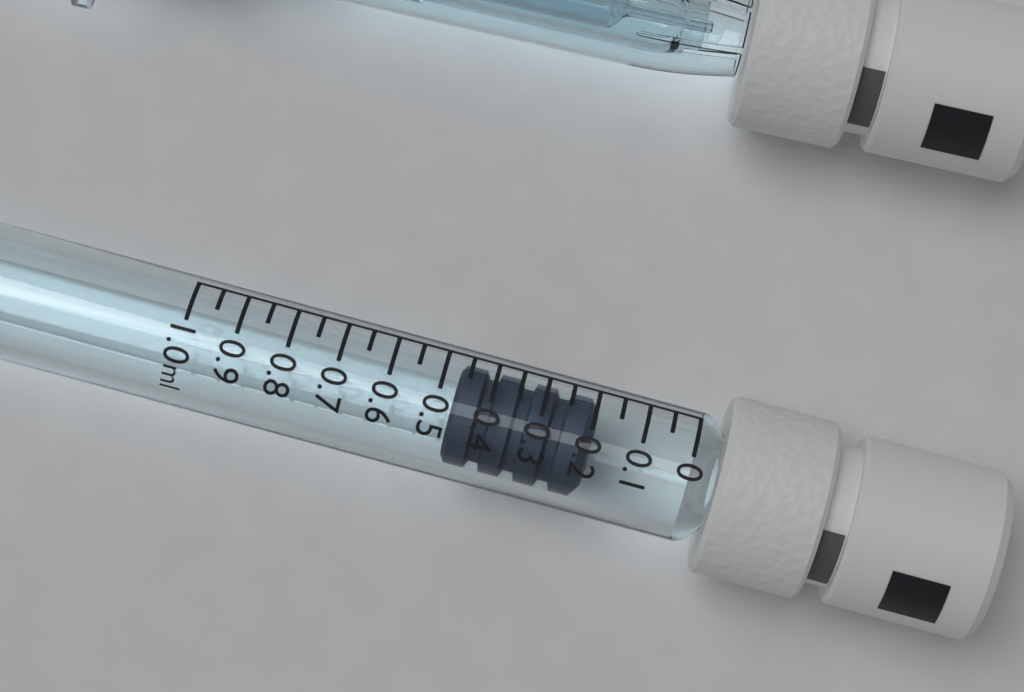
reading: 0.20 ml
